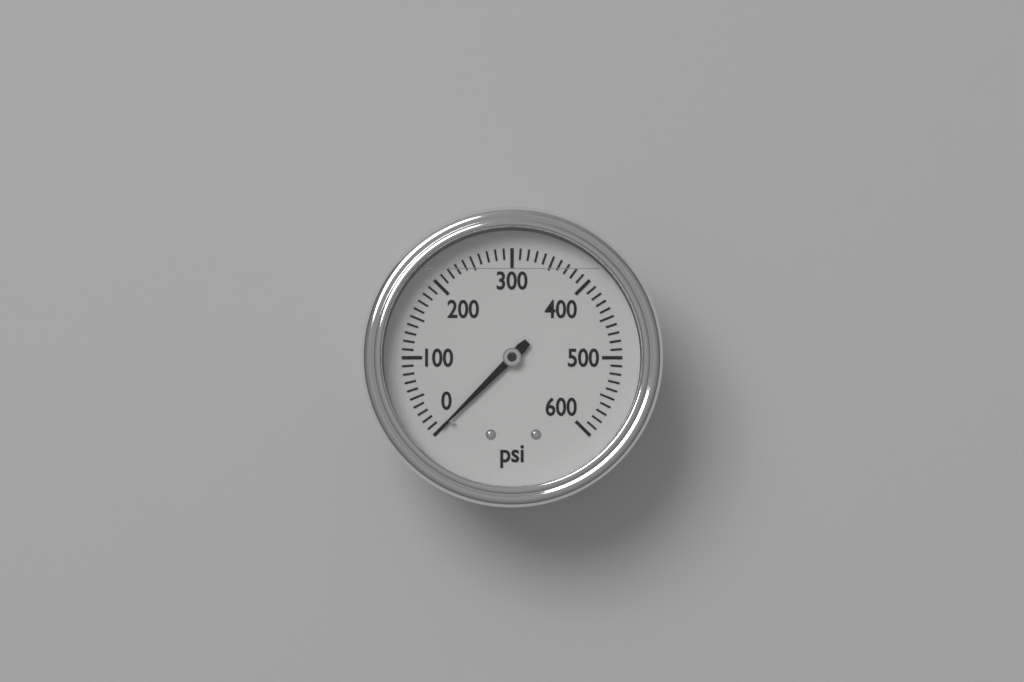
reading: 0 psi
